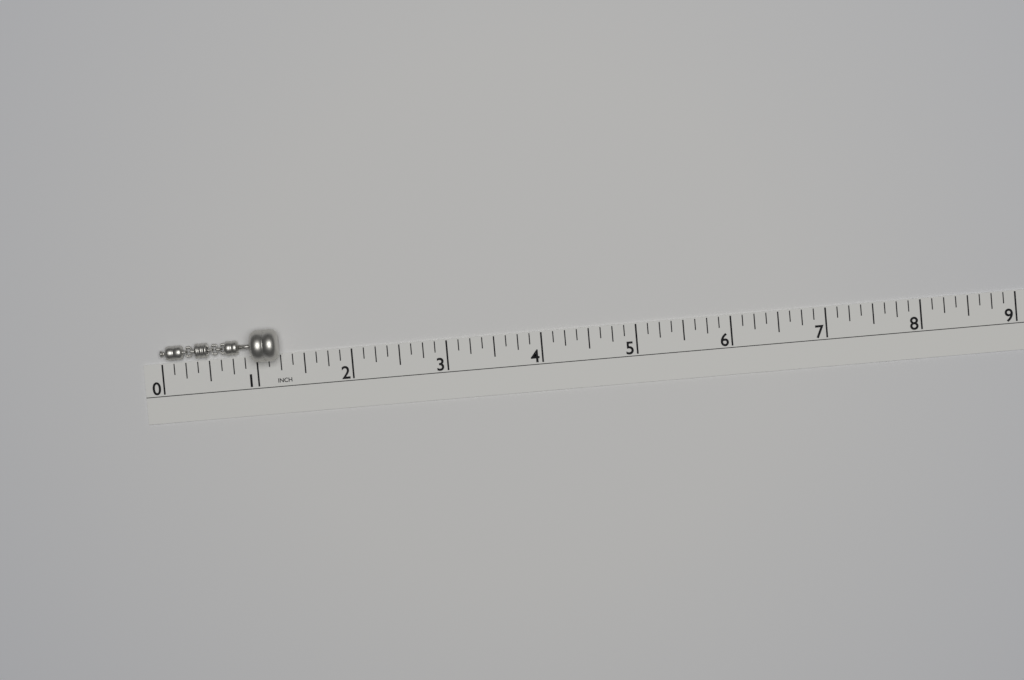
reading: 1.250 in
